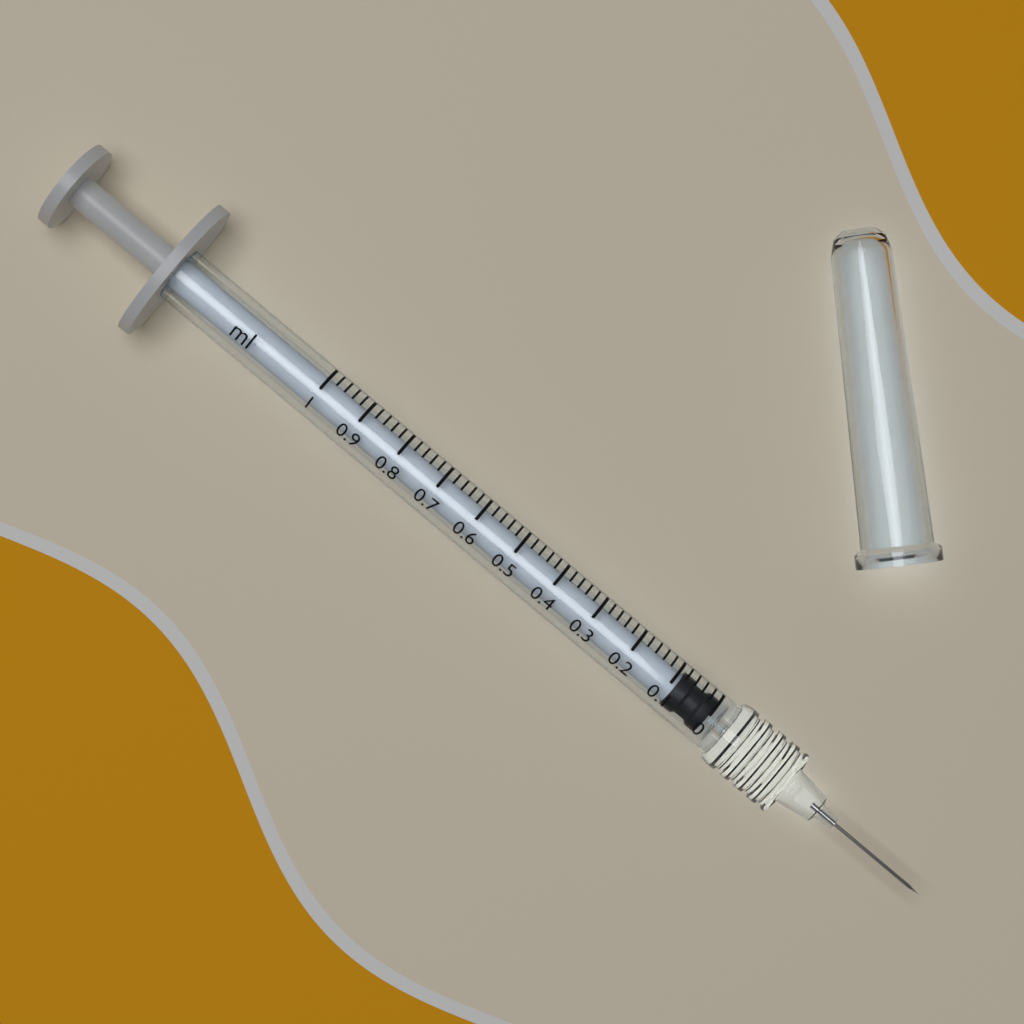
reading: 0.00 ml
